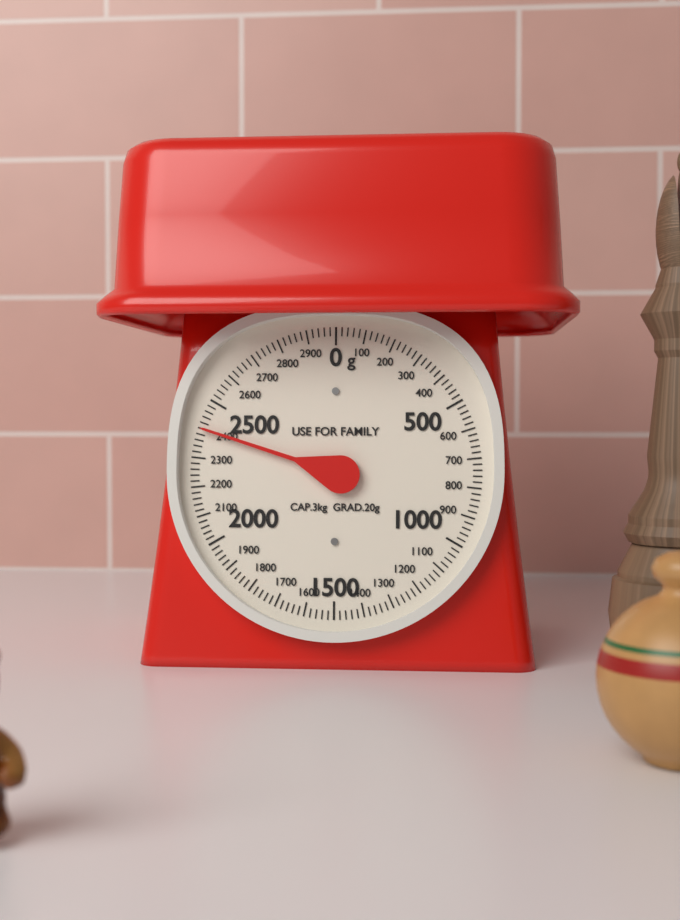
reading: 2400 g
